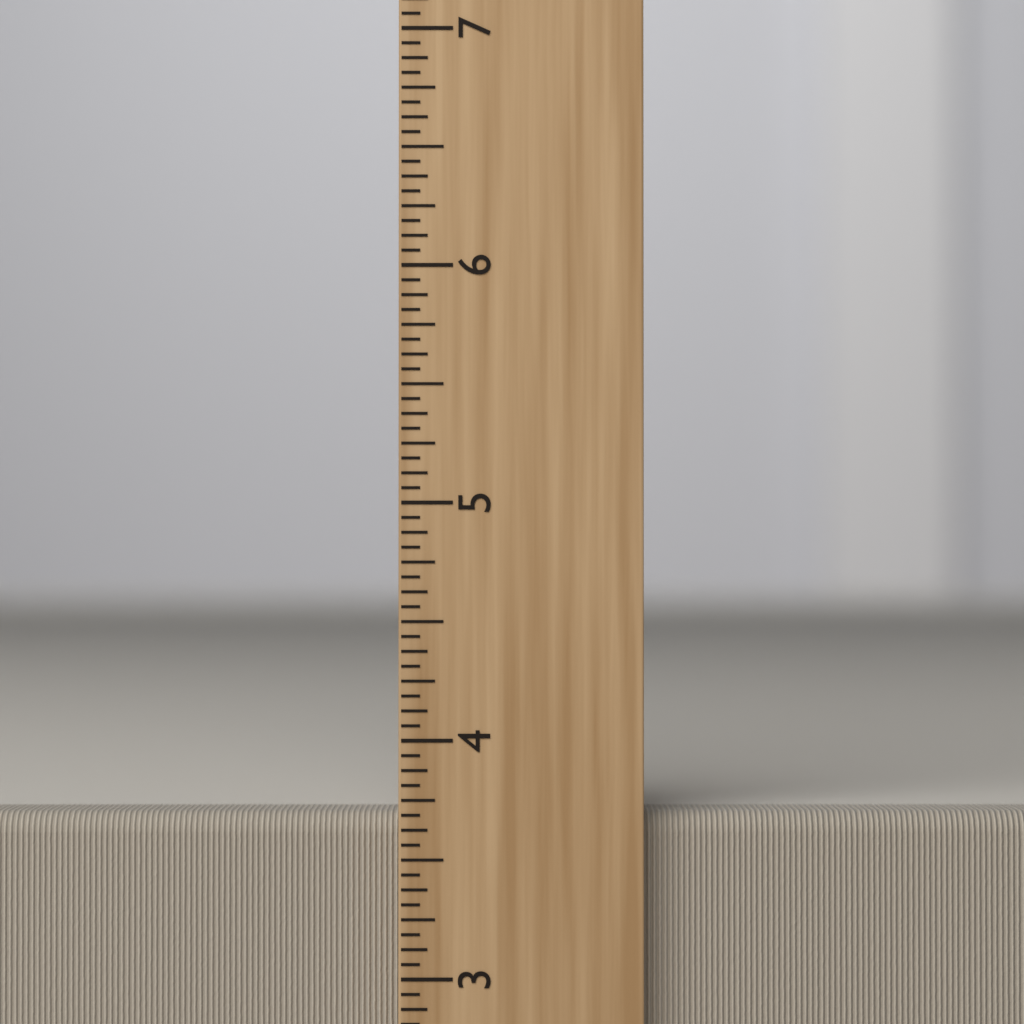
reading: 3.6875 inch
